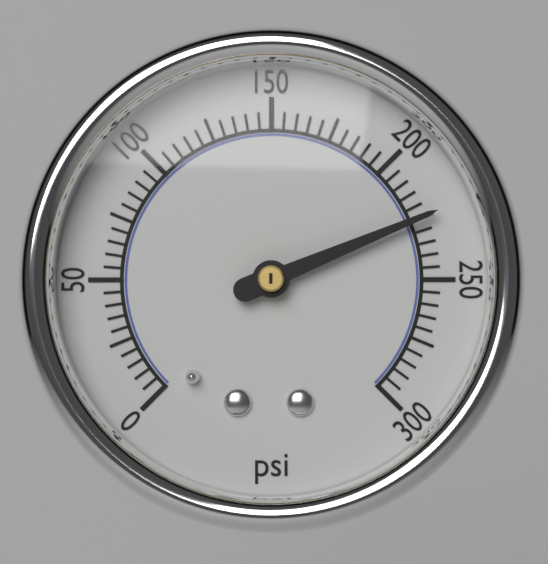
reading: 225 psi
